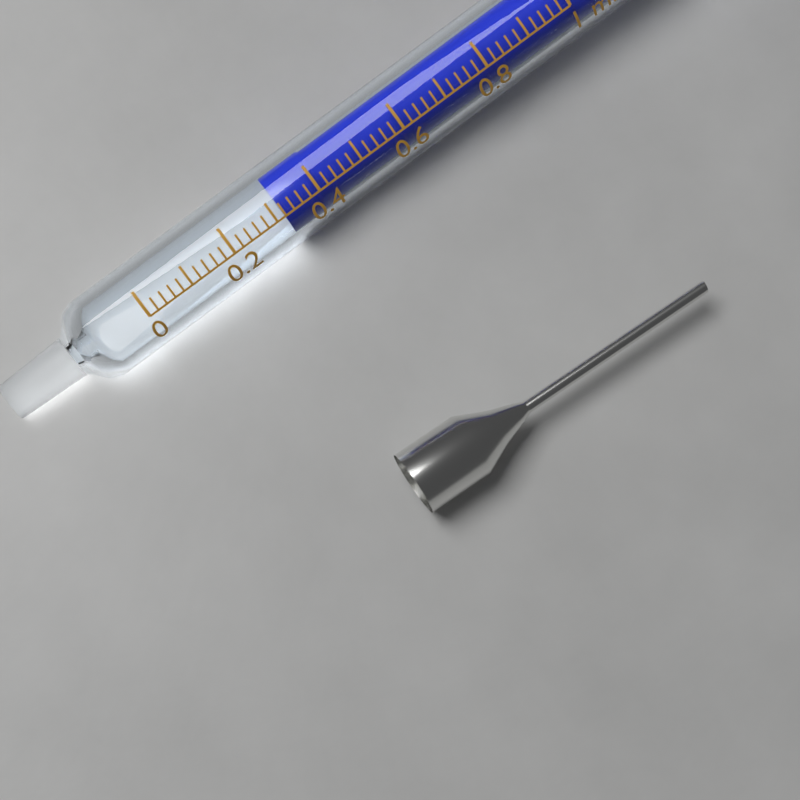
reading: 0.32 ml
